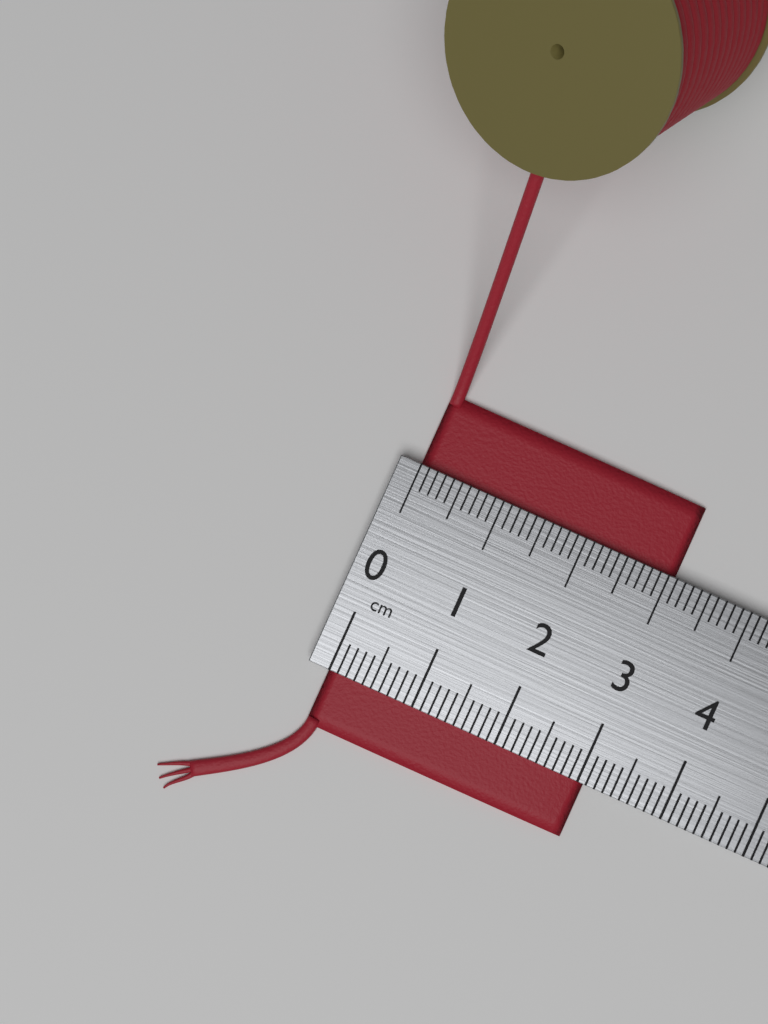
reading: 3.1 cm
